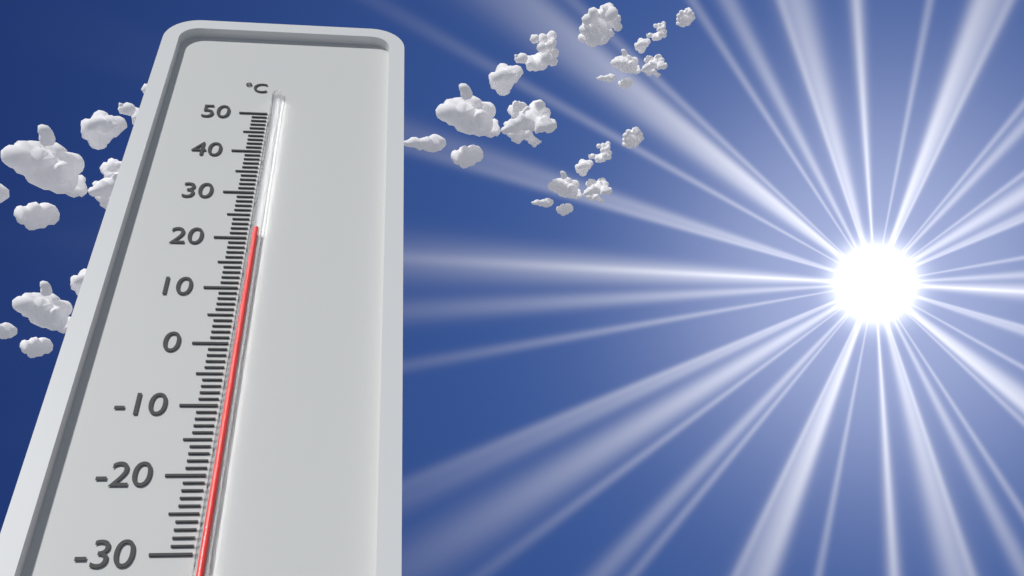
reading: 21 °C
